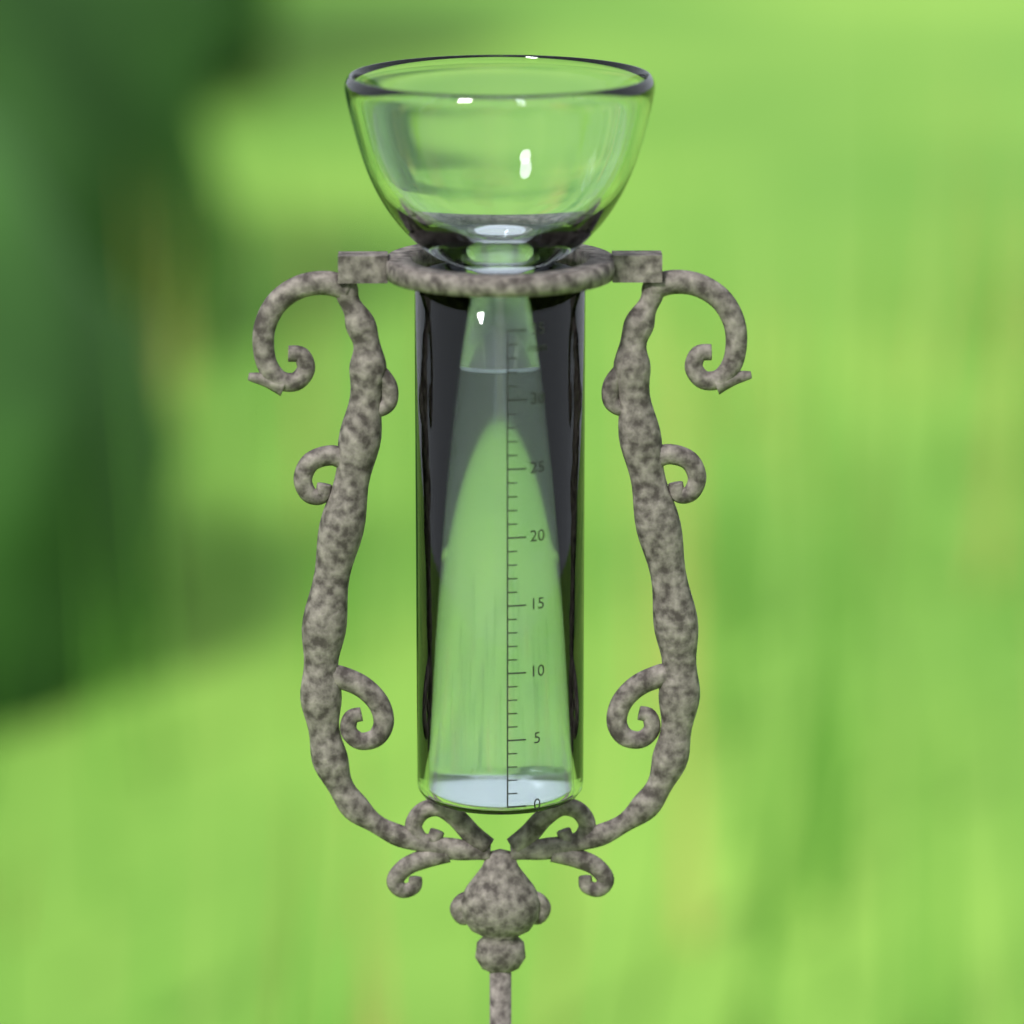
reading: 32 mm
